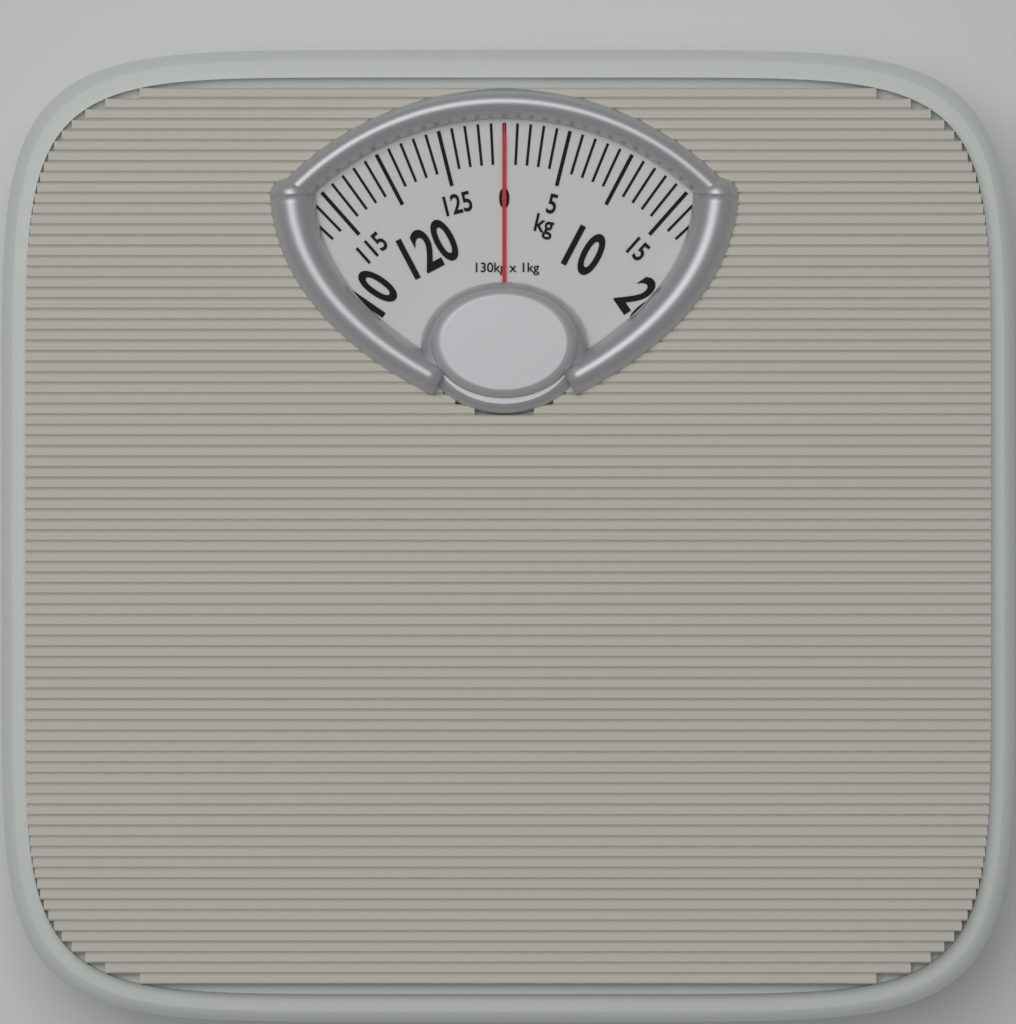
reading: 0 kg
